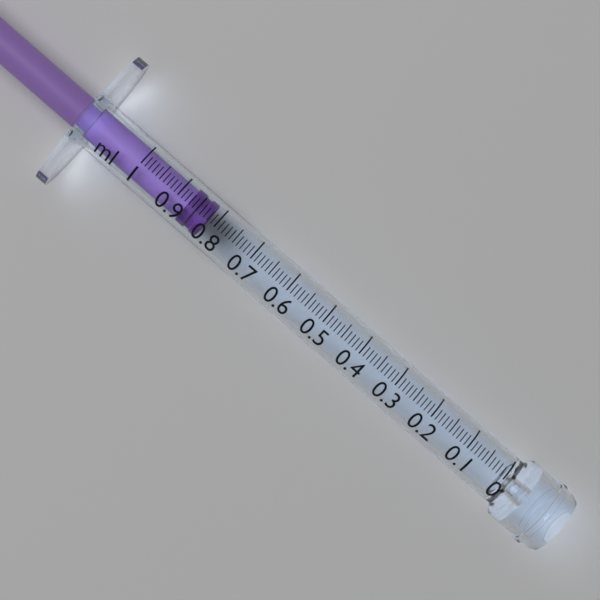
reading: 0.82 ml
